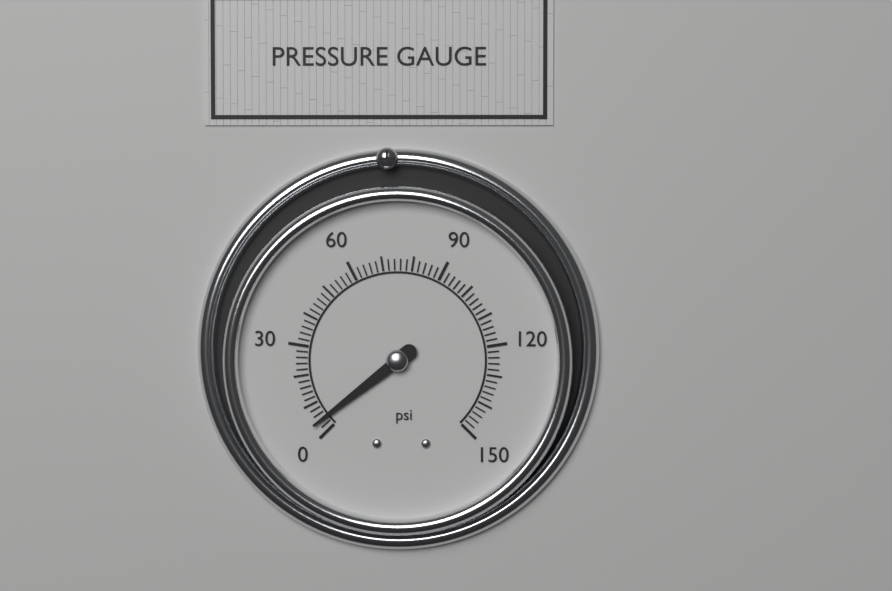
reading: 4 psi
